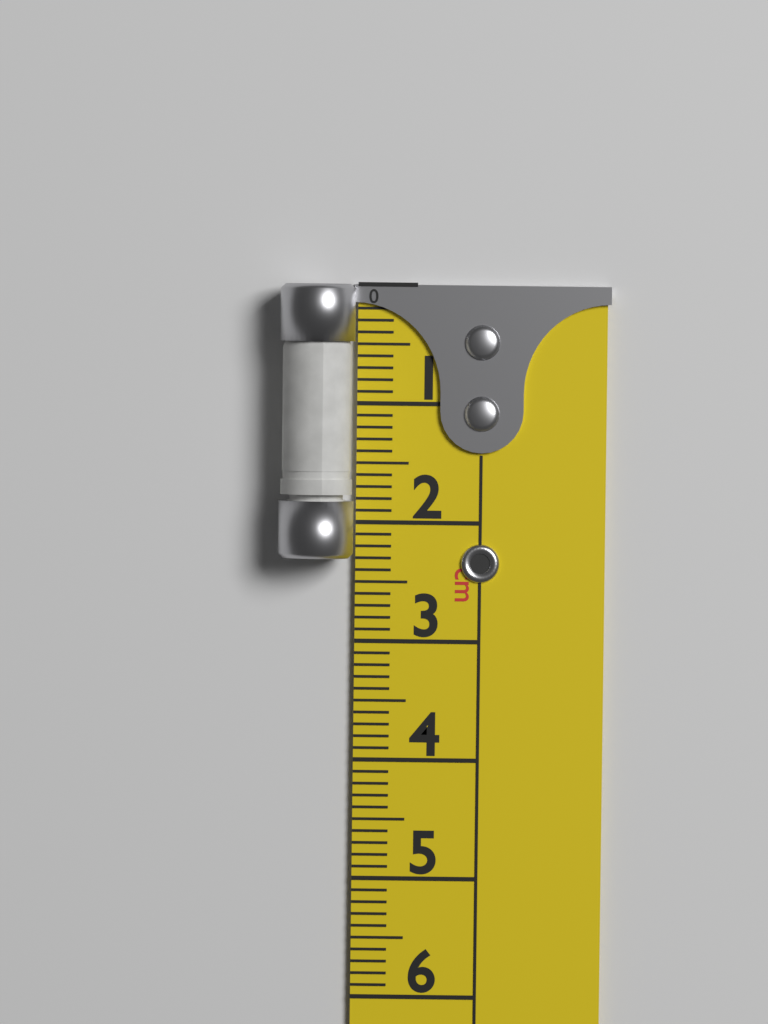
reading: 2.3 cm
